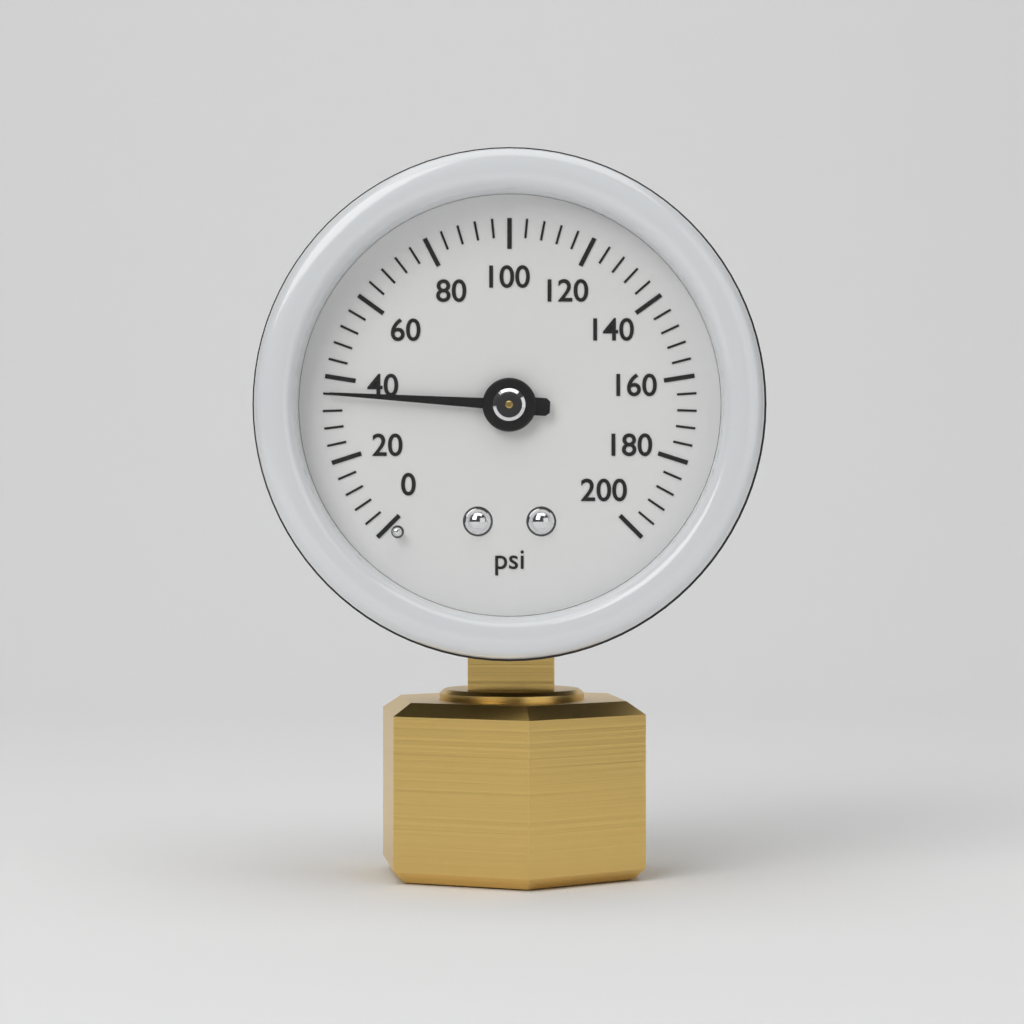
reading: 36 psi
